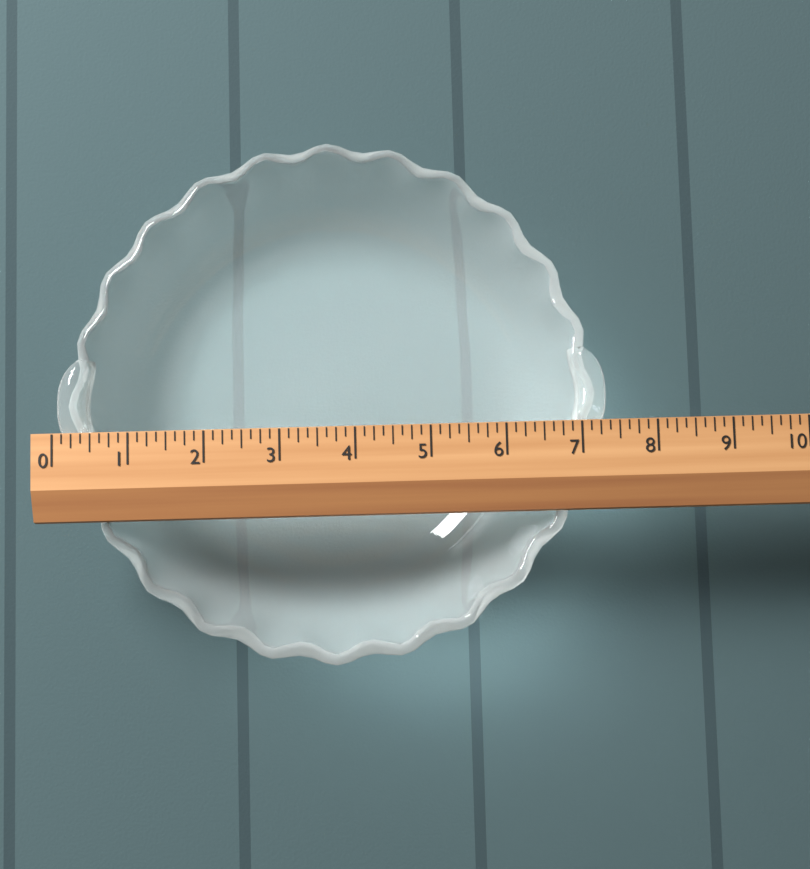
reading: 7.375 (no unit)
